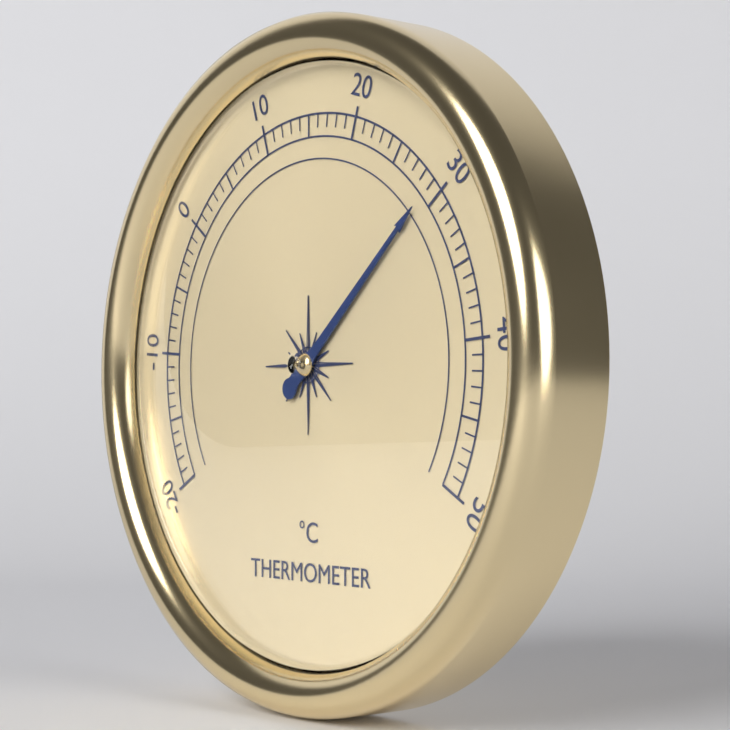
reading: 29 °C
